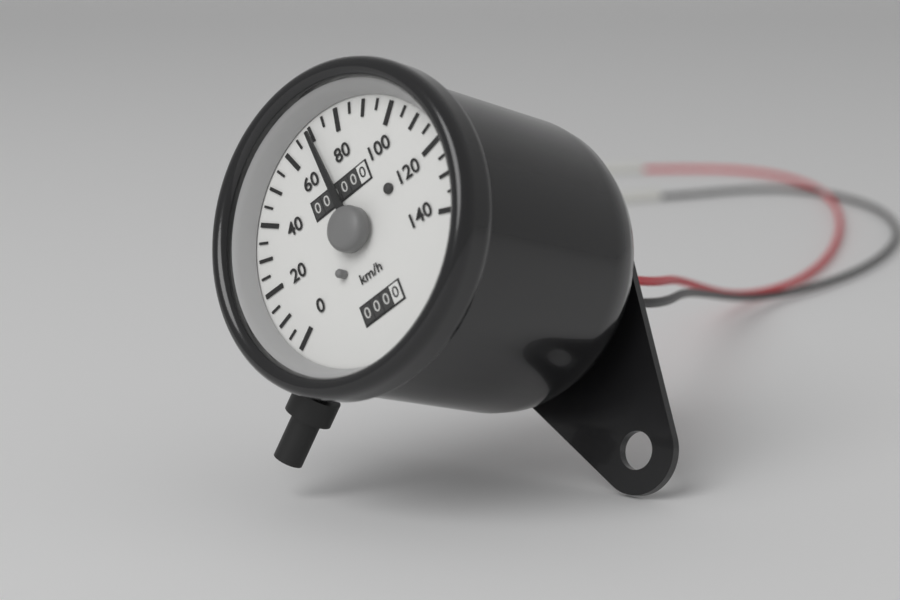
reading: 70 km/h
